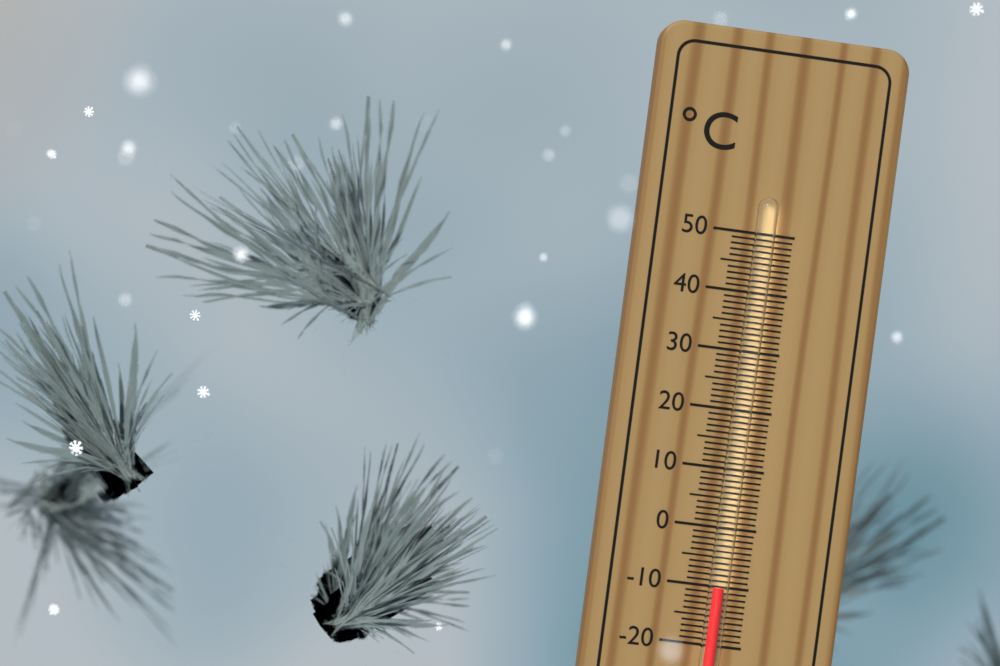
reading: -10 °C
